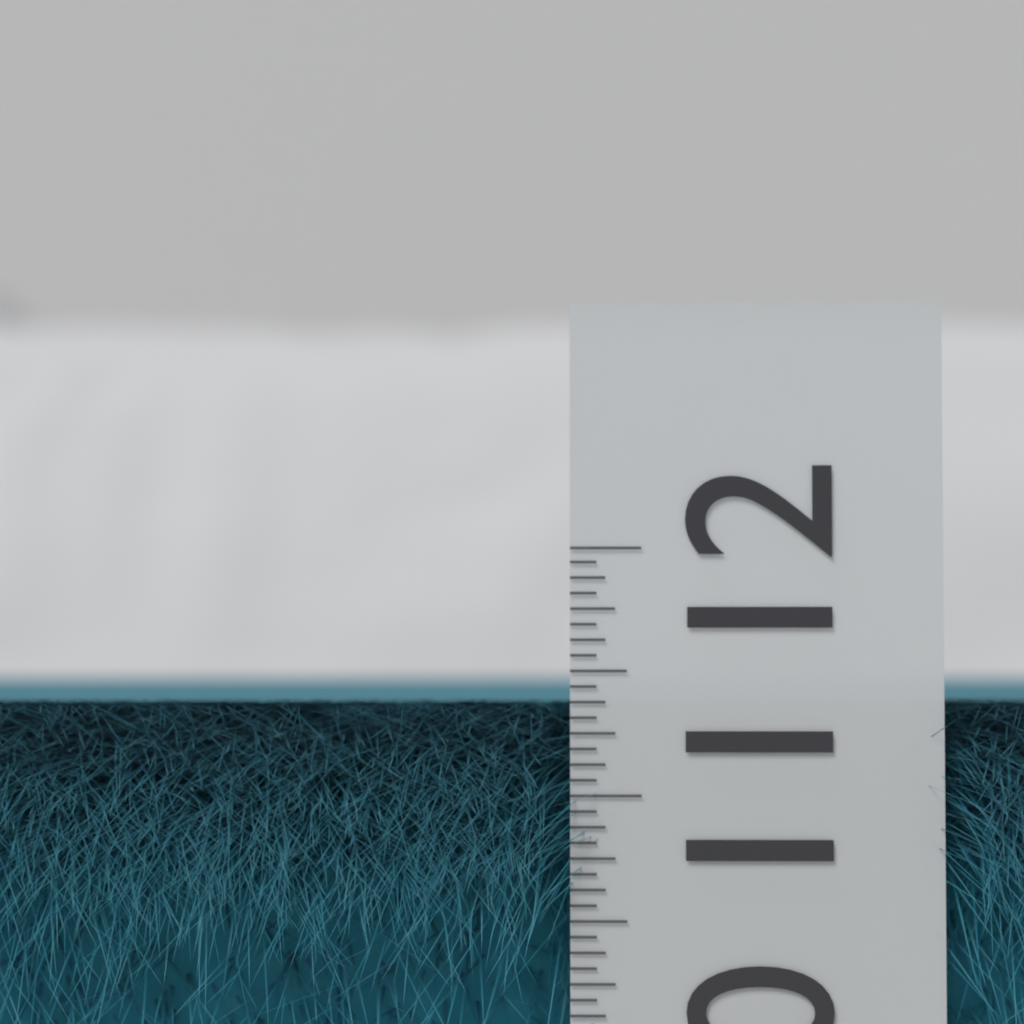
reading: 11.3750 (no unit)
